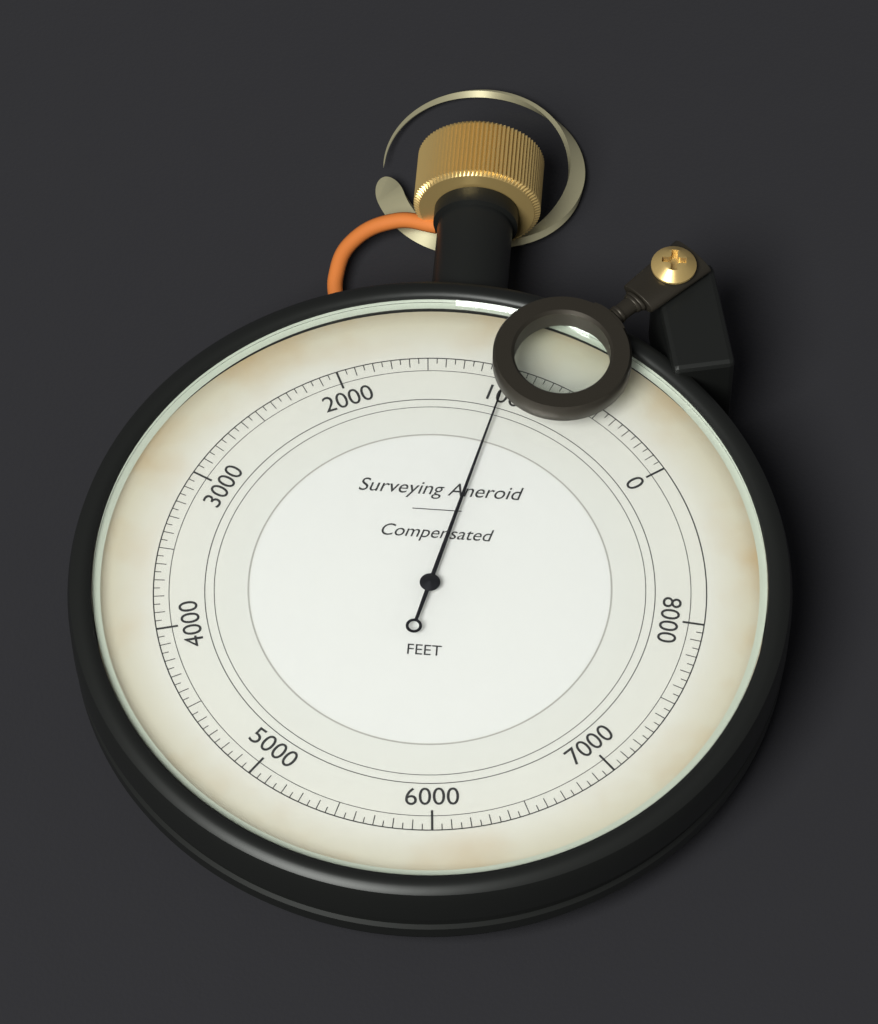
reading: 1050 ft
